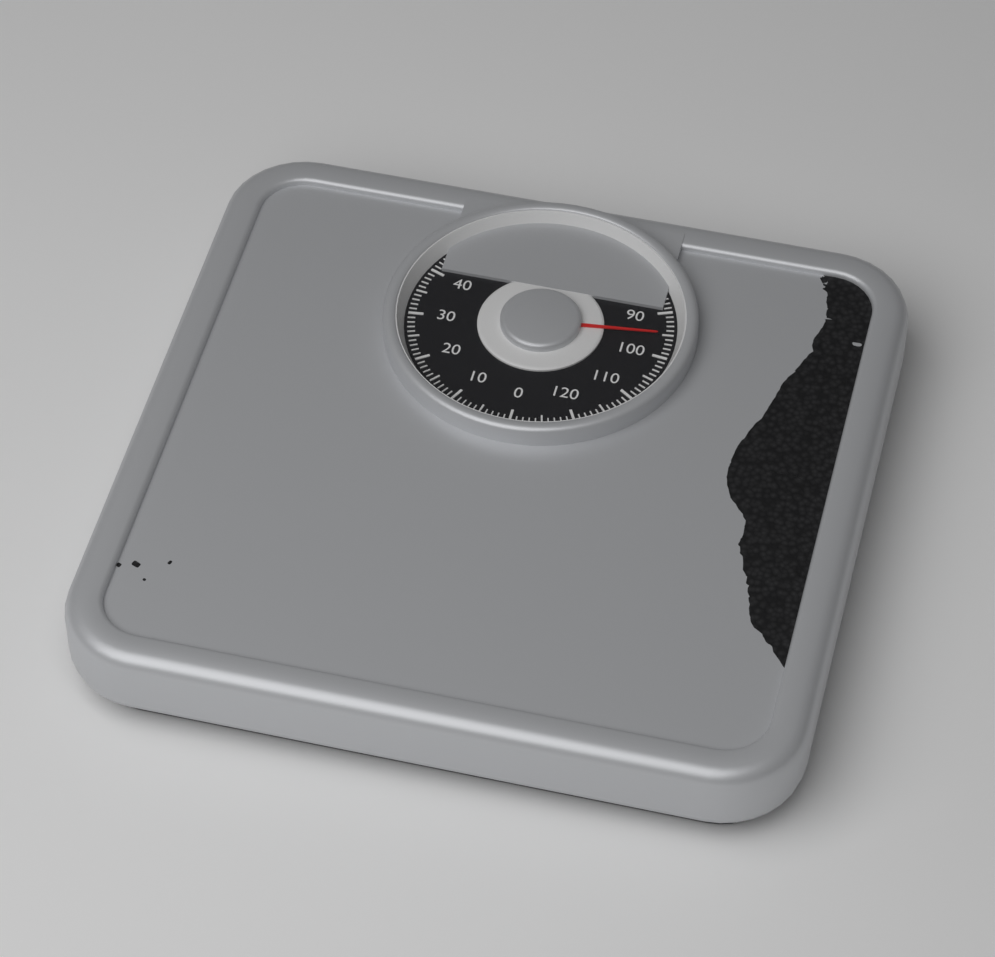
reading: 95 kg
